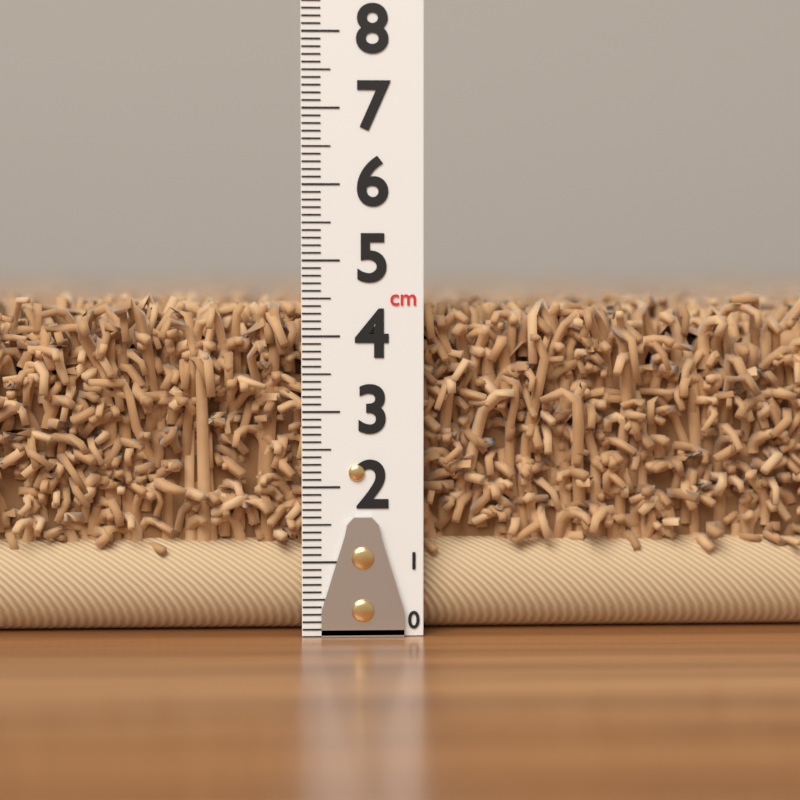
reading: 4.7 cm
